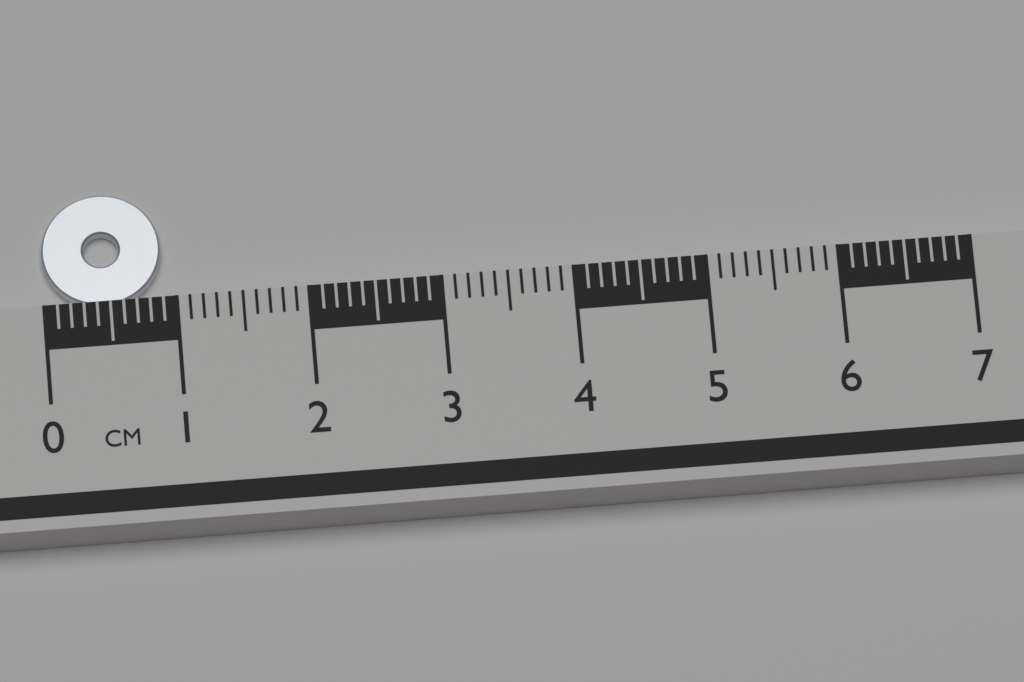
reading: 0.9 cm
